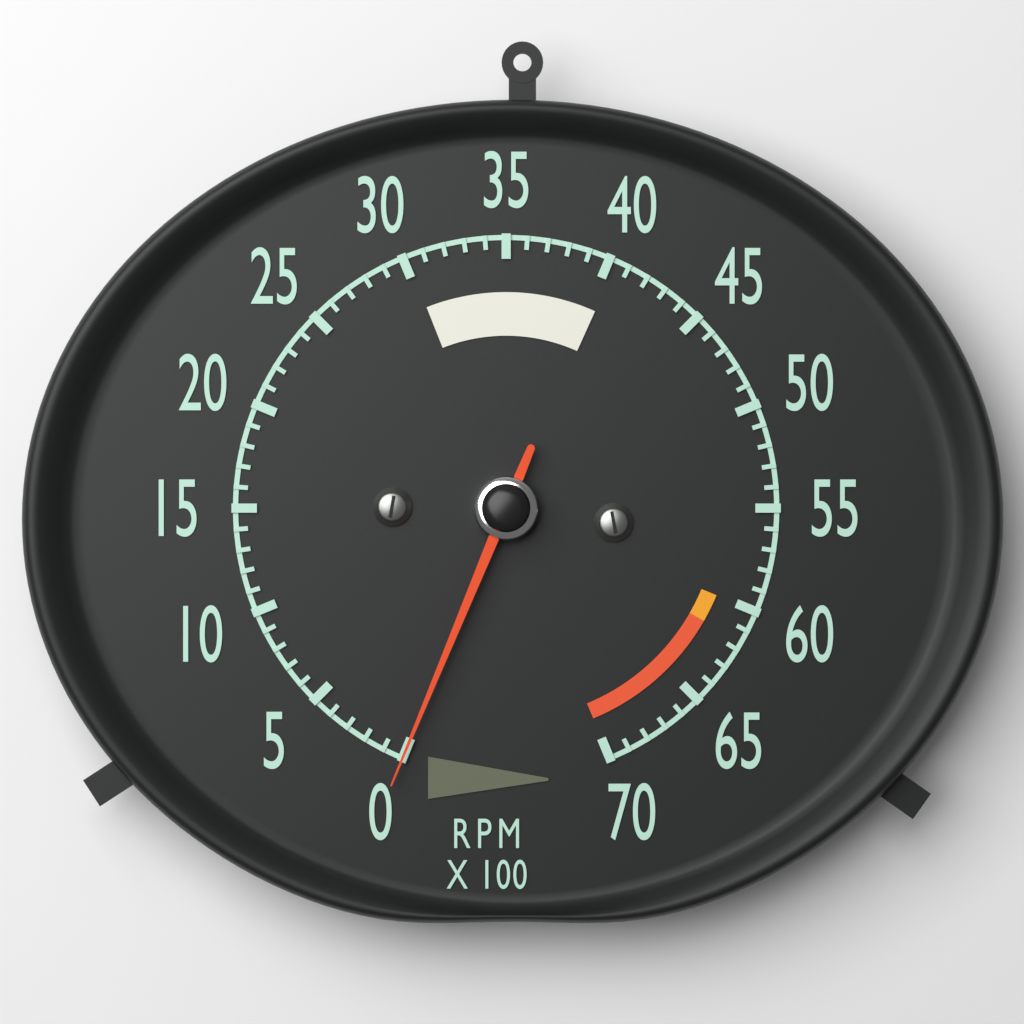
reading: 0 RPM
